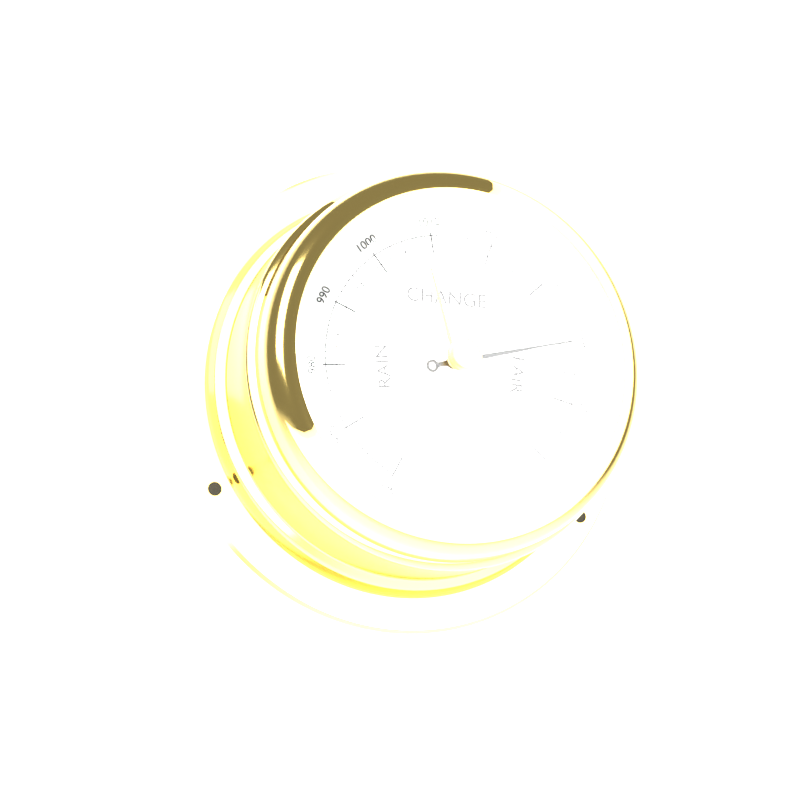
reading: 1040 mbar
